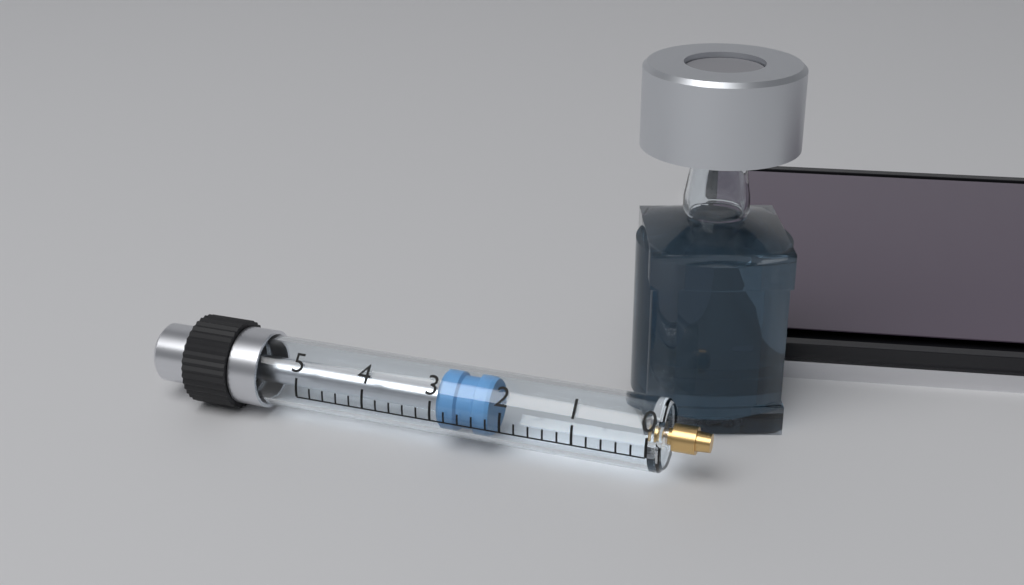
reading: 2.2 (no unit)
